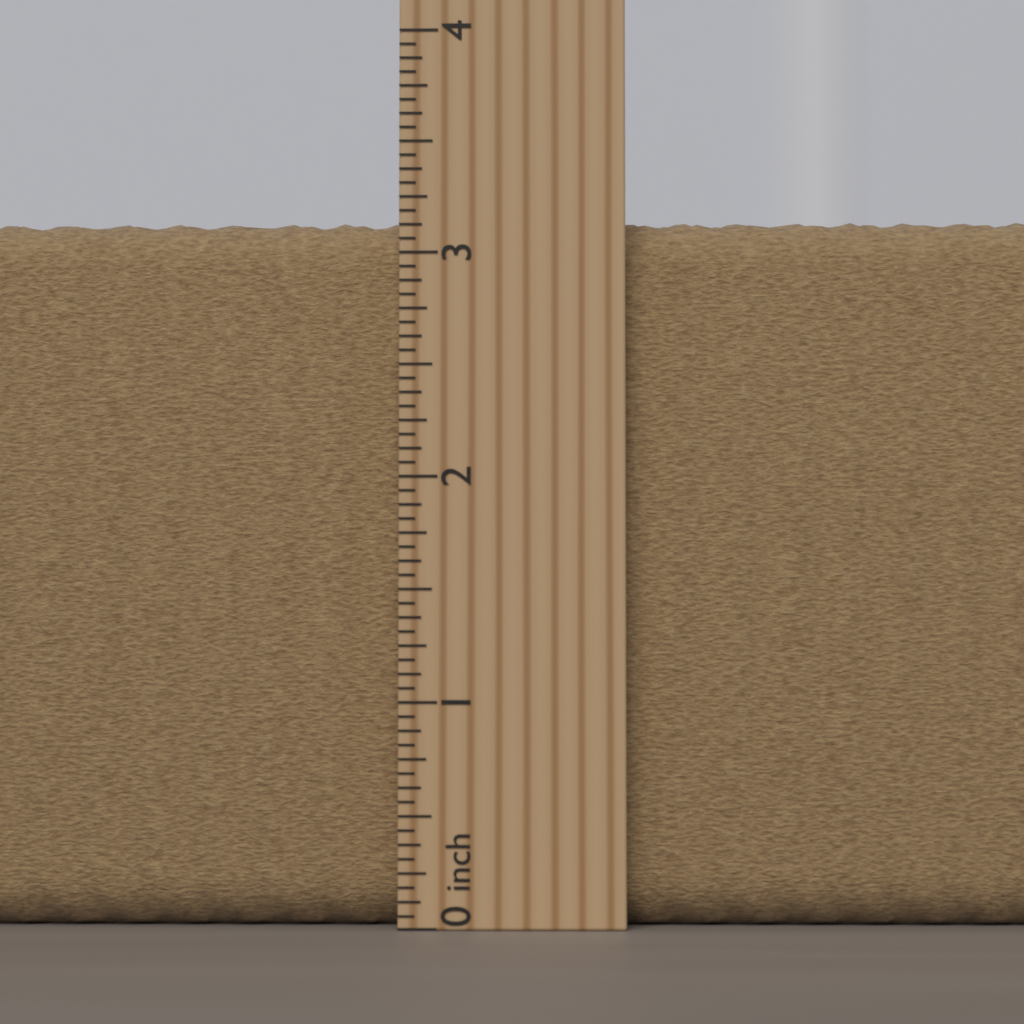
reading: 3.1875 inch
